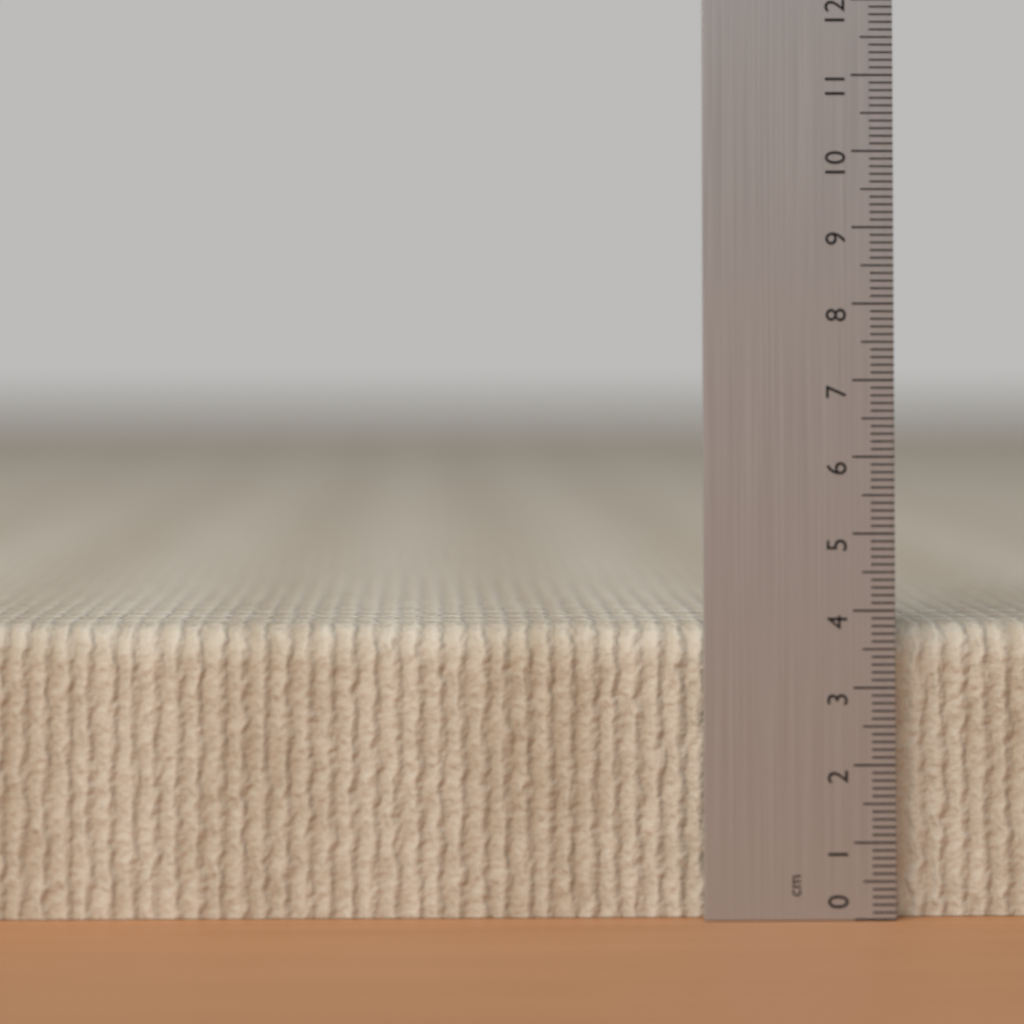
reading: 3.8 cm
